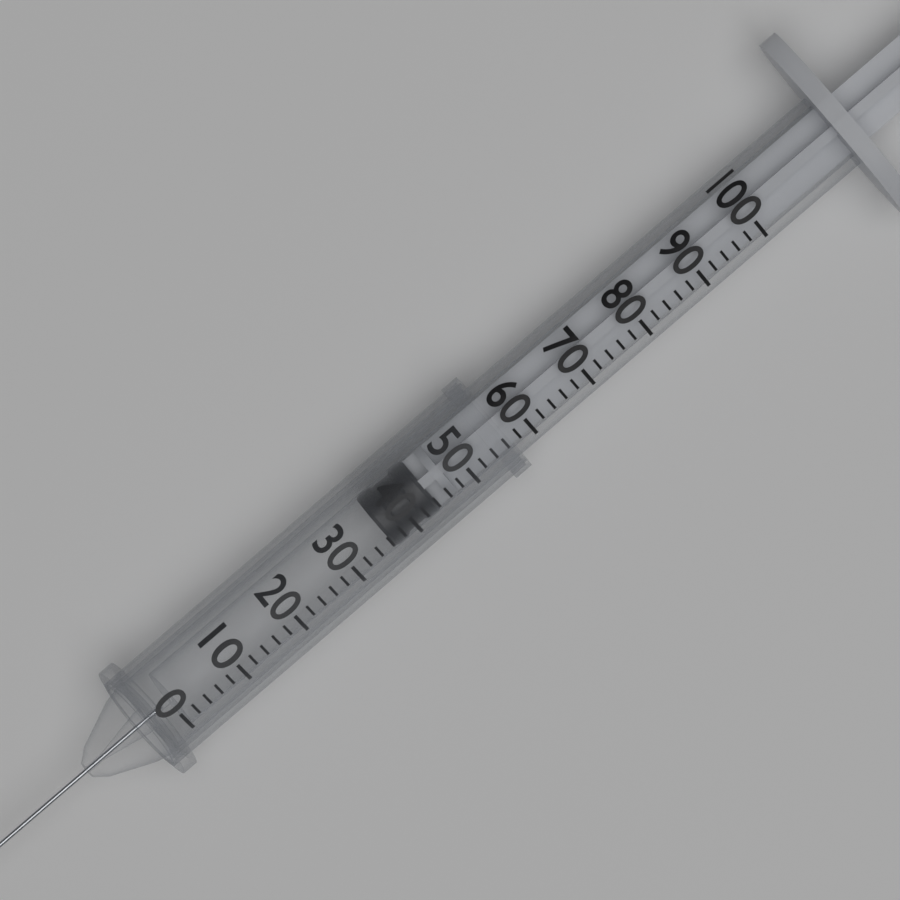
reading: 36 (no unit)
